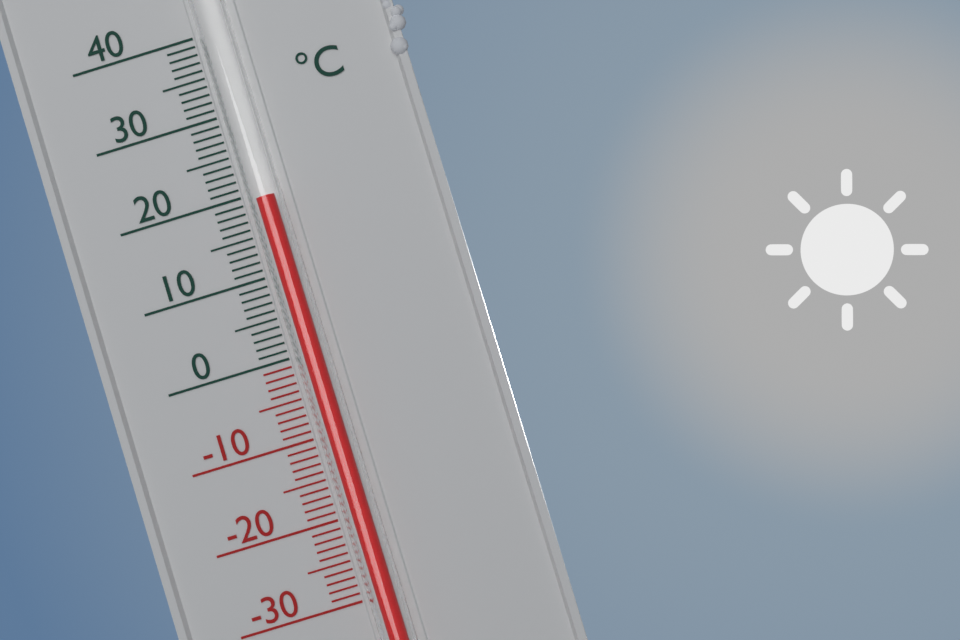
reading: 19 °C
